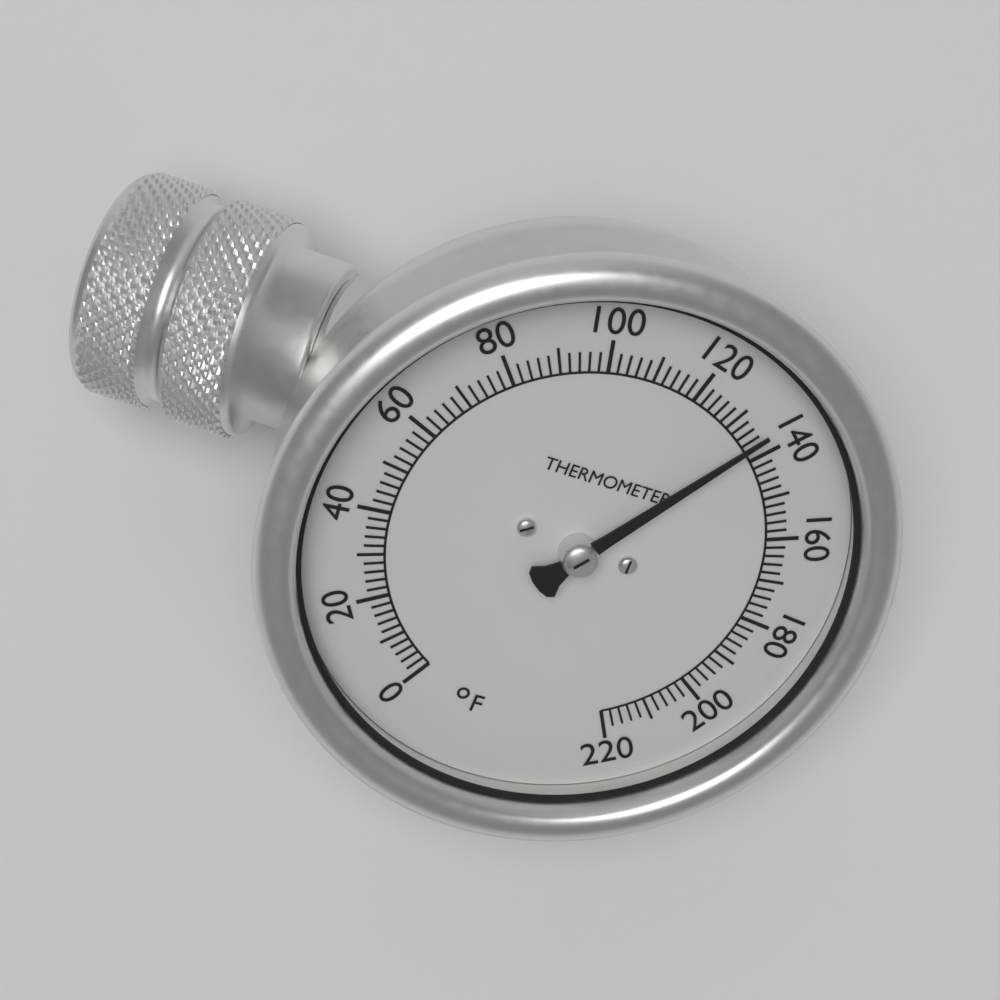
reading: 136 °F
